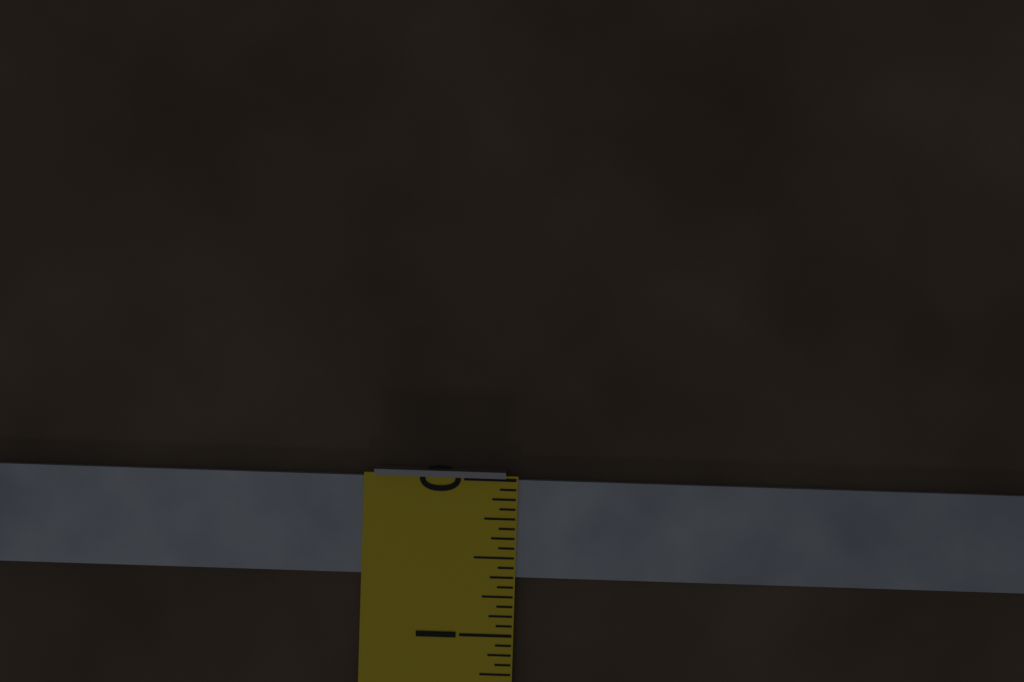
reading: 0.6250 in
